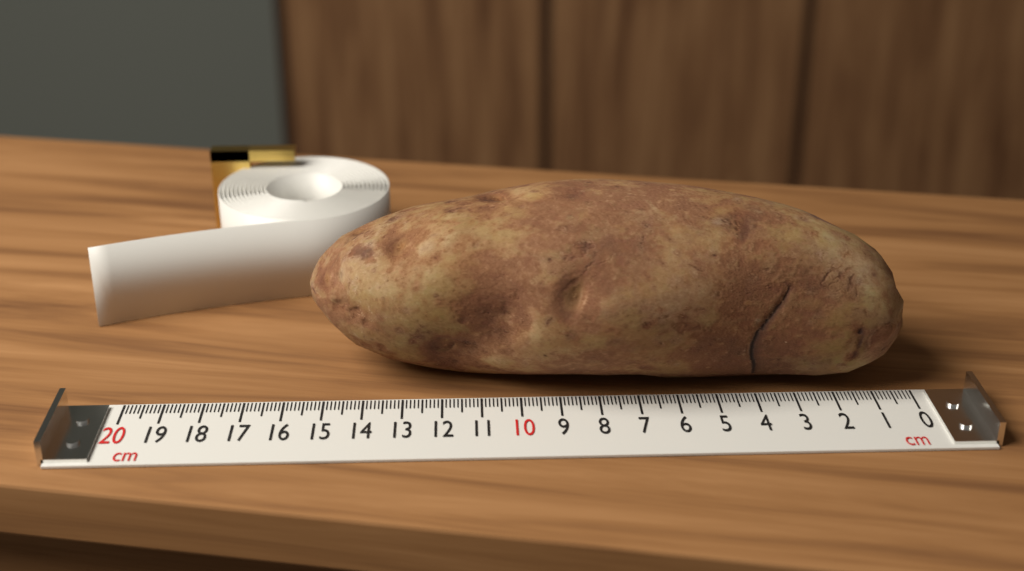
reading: 15.4 cm
